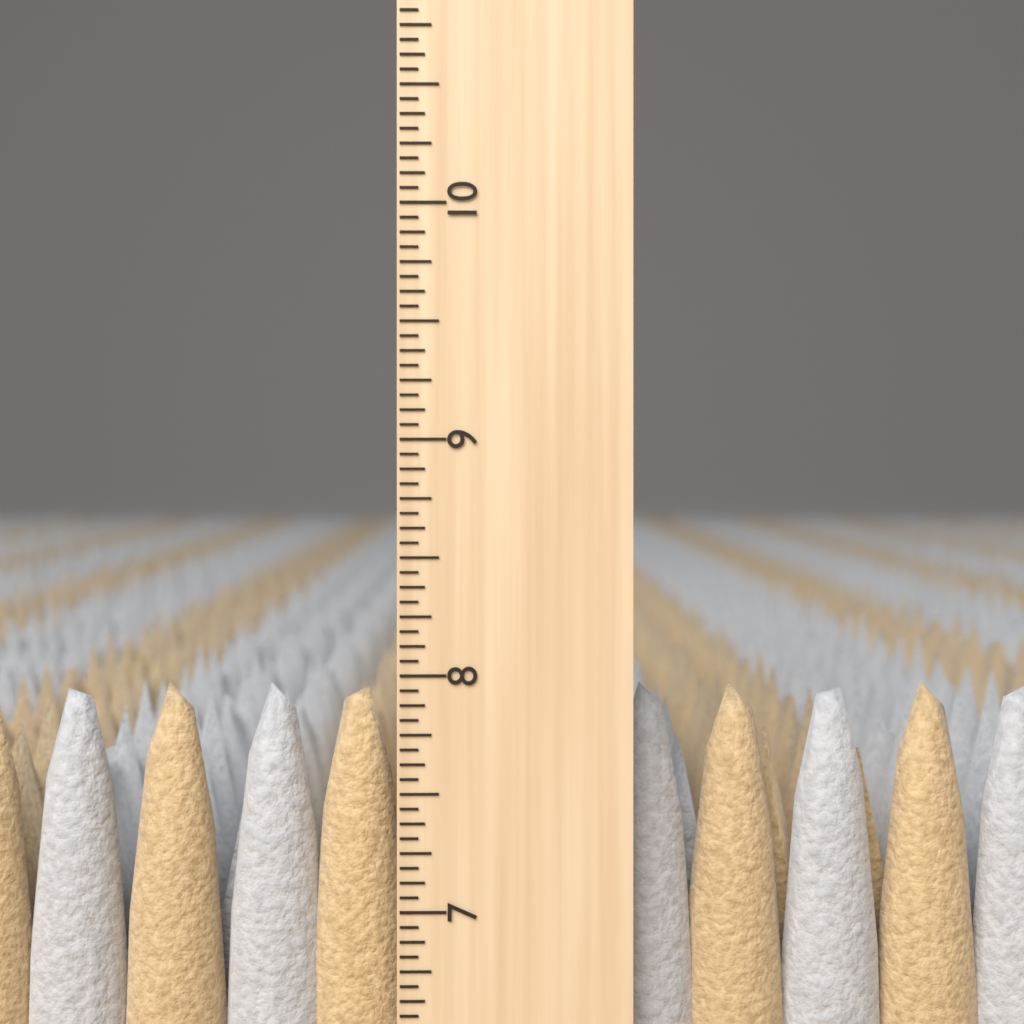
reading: 7.9375 inch
